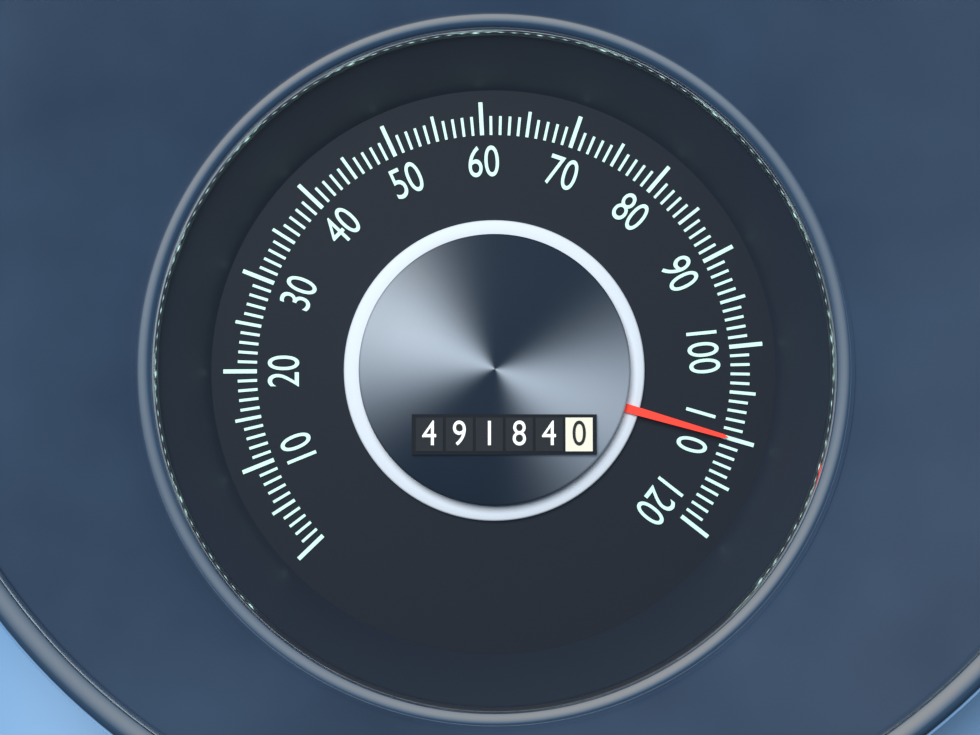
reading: 110 (no unit)
